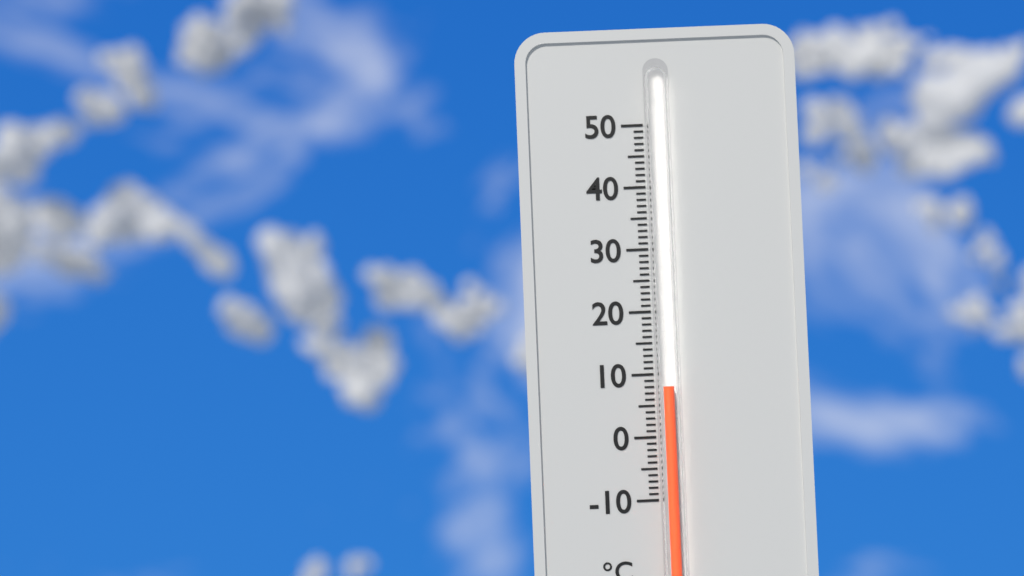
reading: 8 °C
